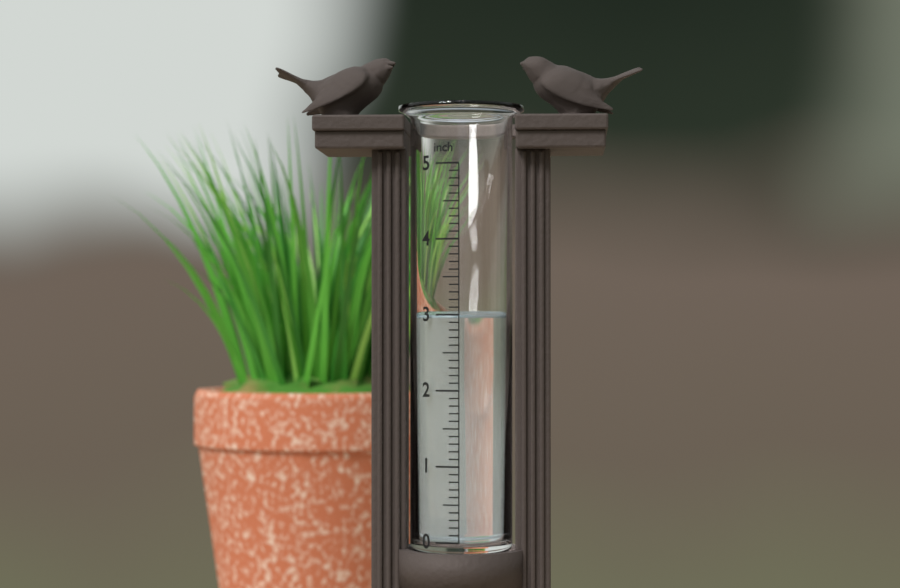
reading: 3.0 inch
